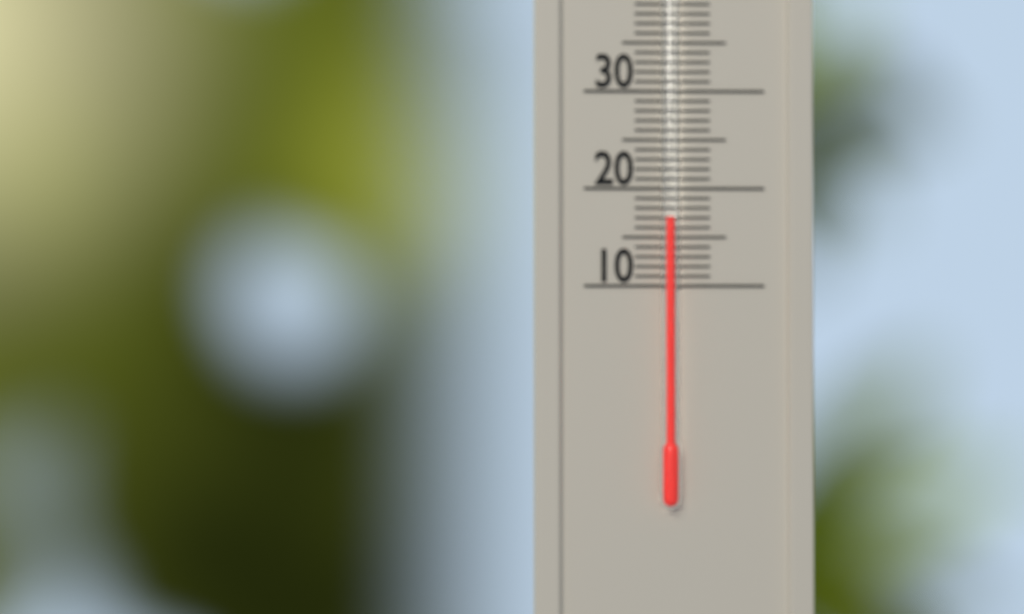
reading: 17 °C
